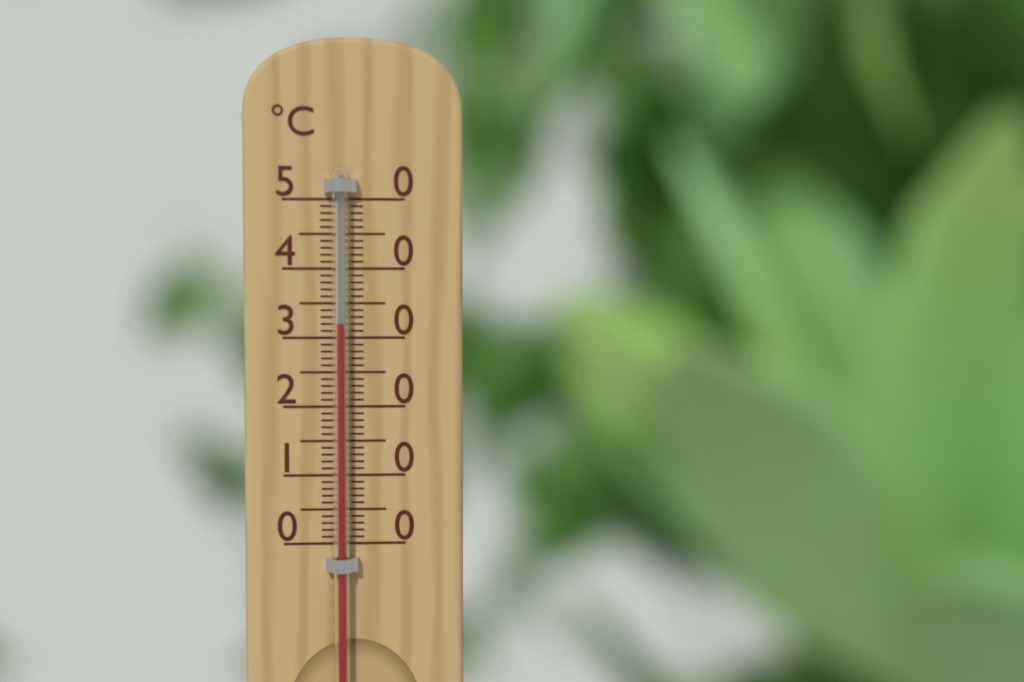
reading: 32 °C
